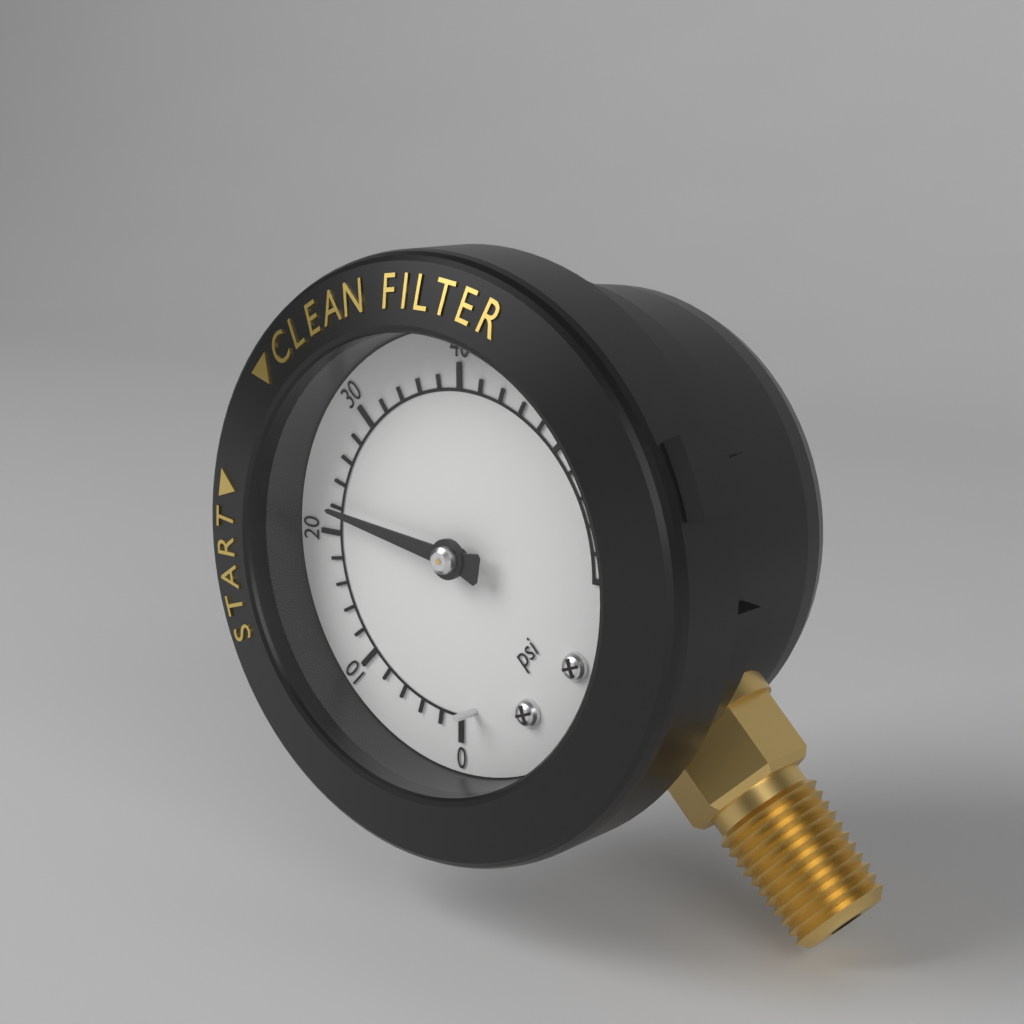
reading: 22 psi
